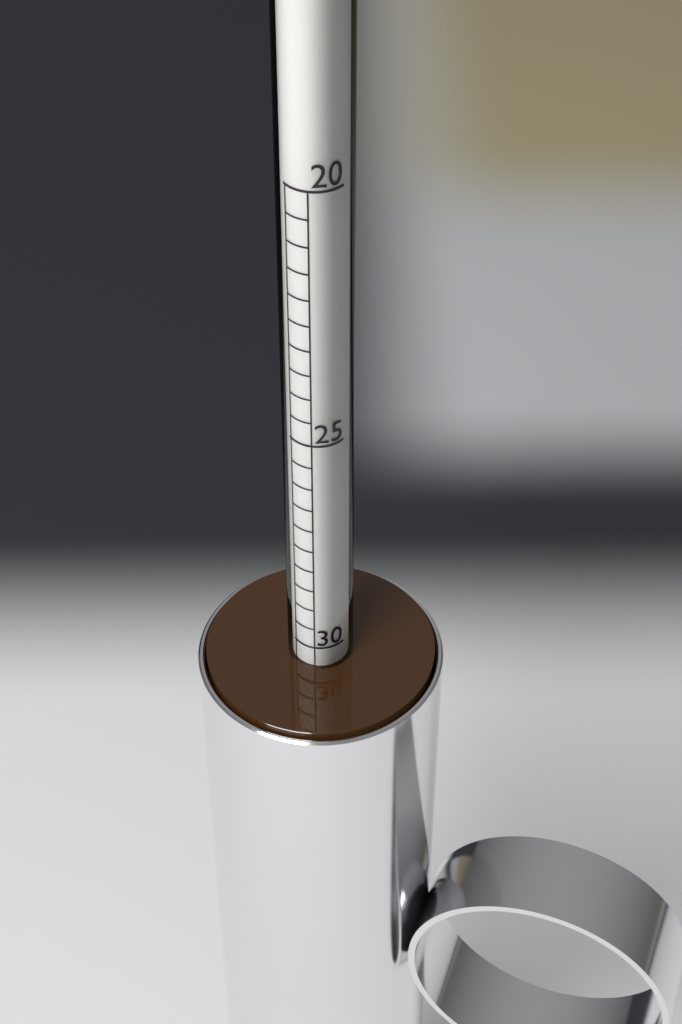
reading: 30.5 (no unit)
